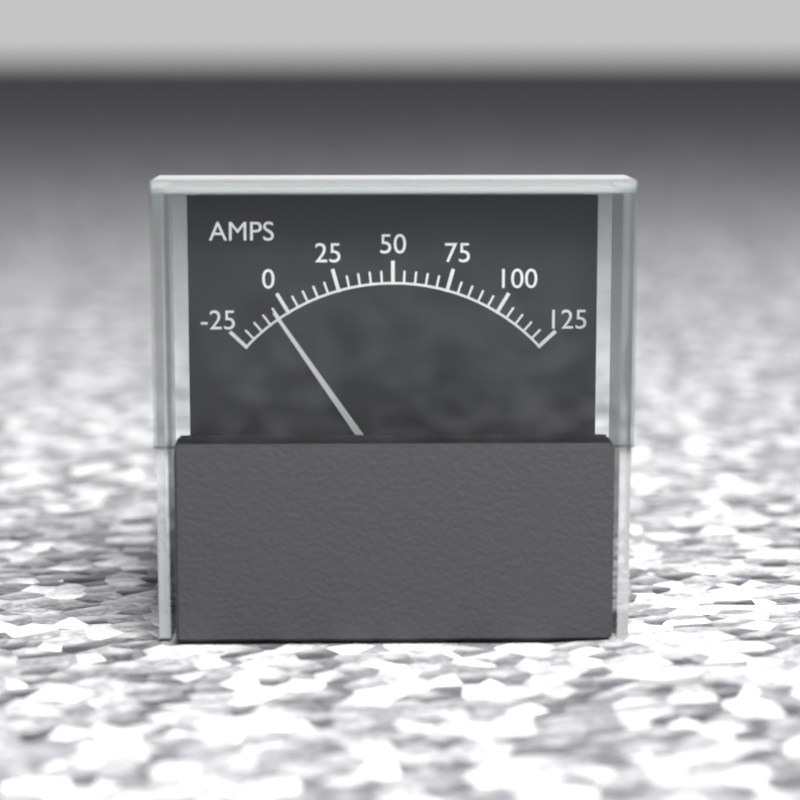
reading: -5 A
